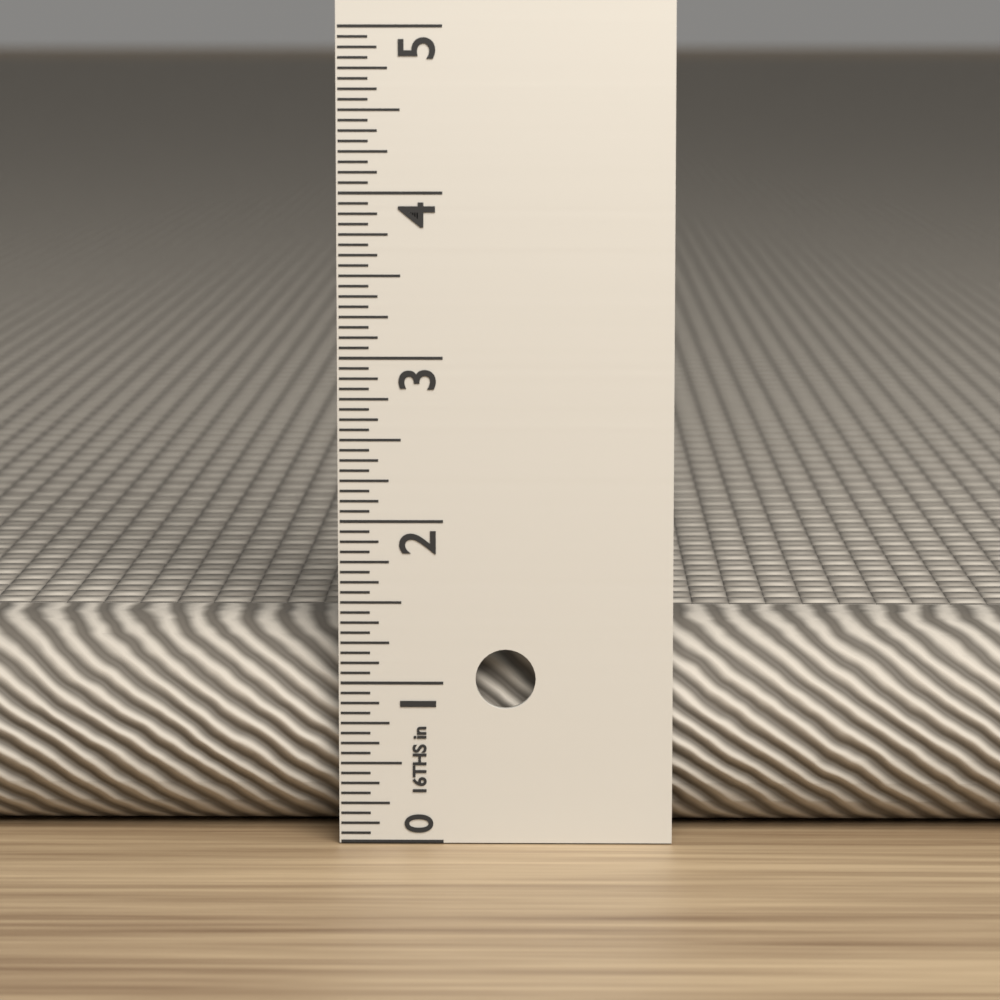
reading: 1.3125 in
